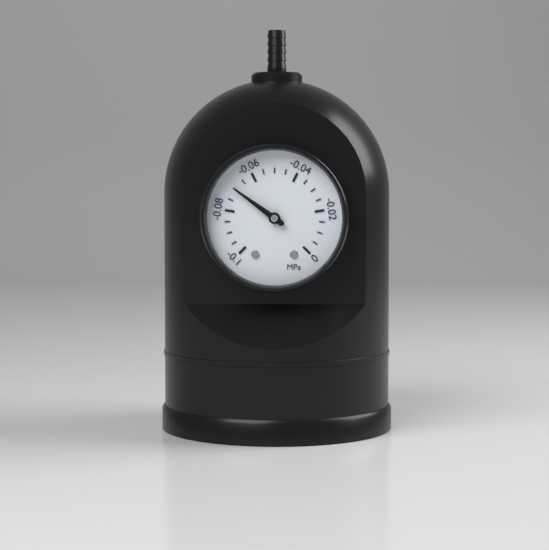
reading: -0.070 MPa
